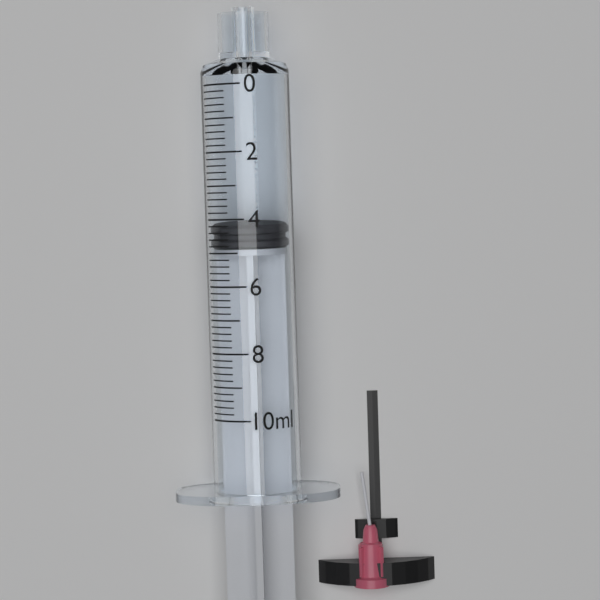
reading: 4.2 ml
